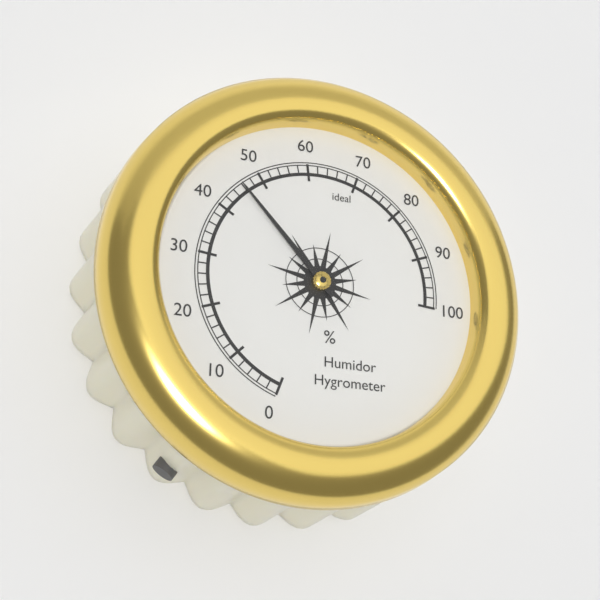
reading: 46 %
